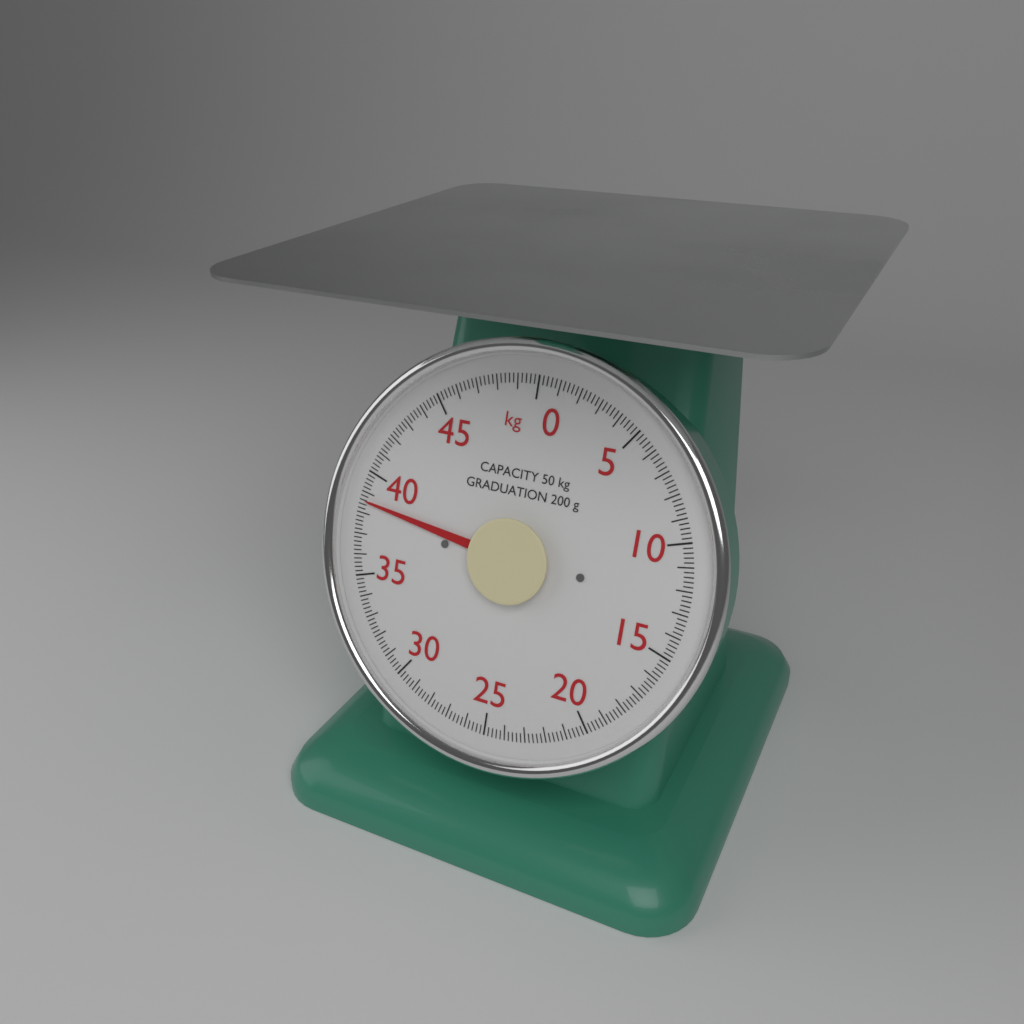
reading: 38.6 kg
